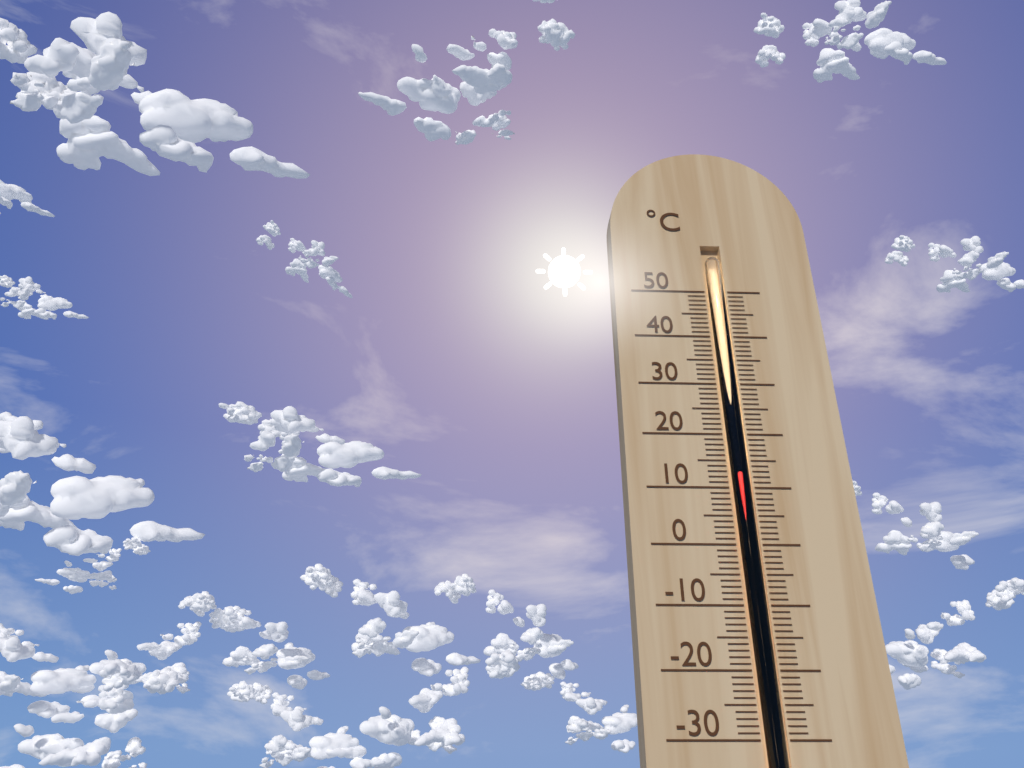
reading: 13 °C
